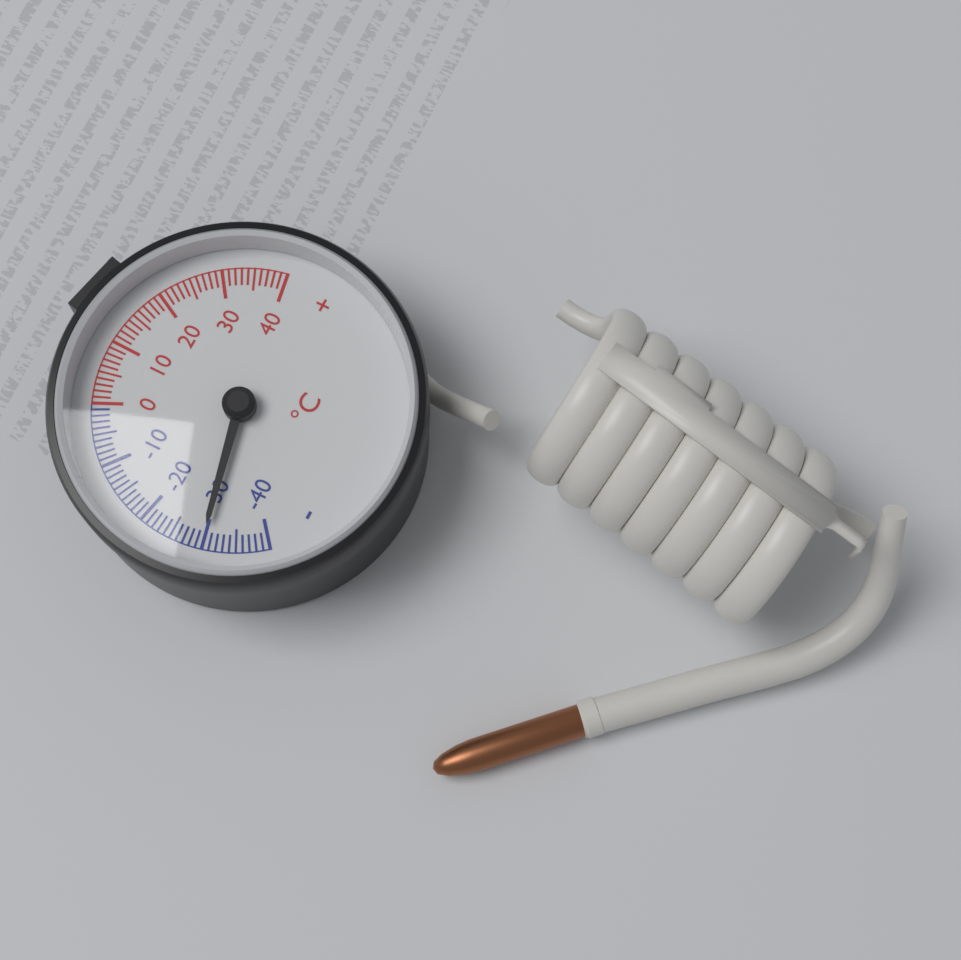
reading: -30 °C
